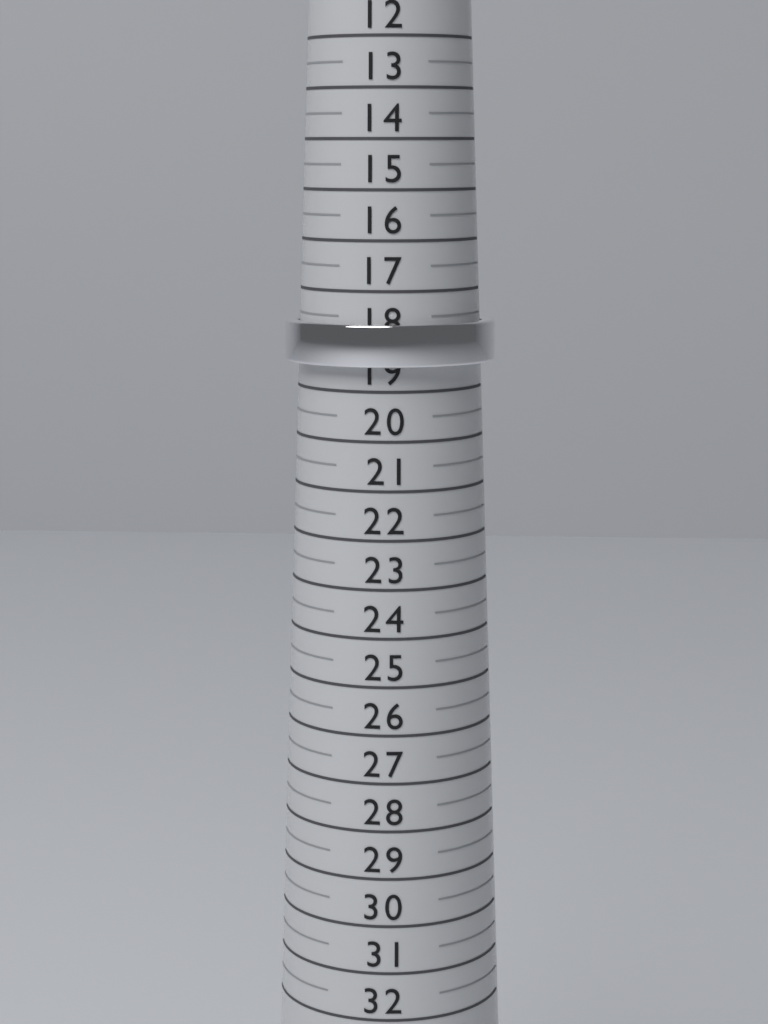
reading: 18.5 (no unit)
